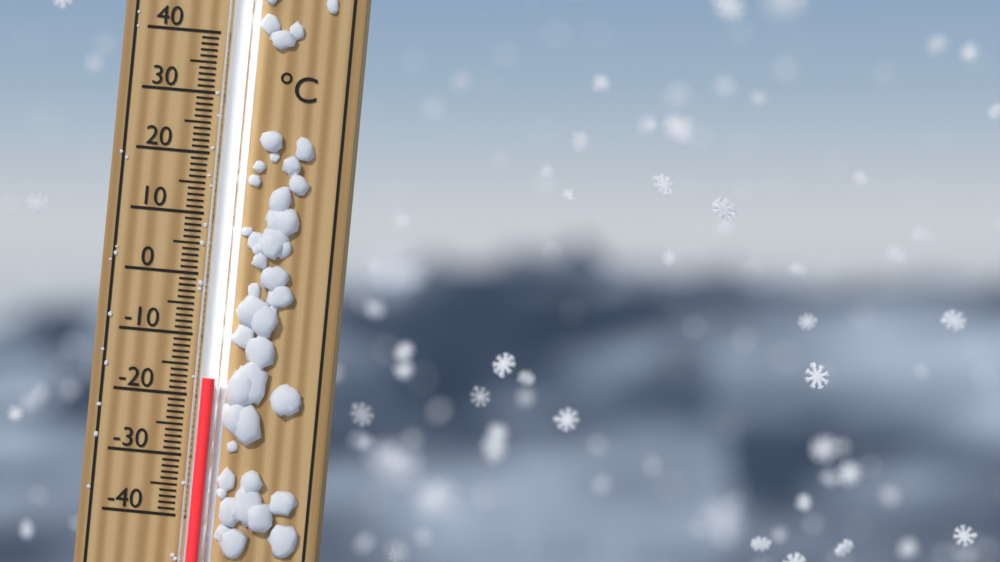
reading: -17 °C
